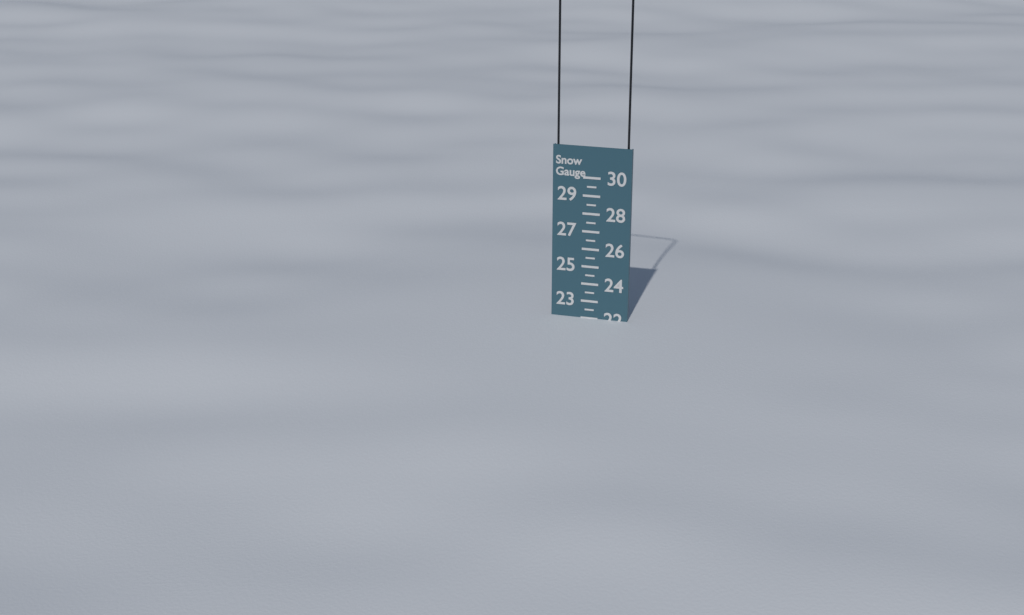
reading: 22.0 (no unit)
